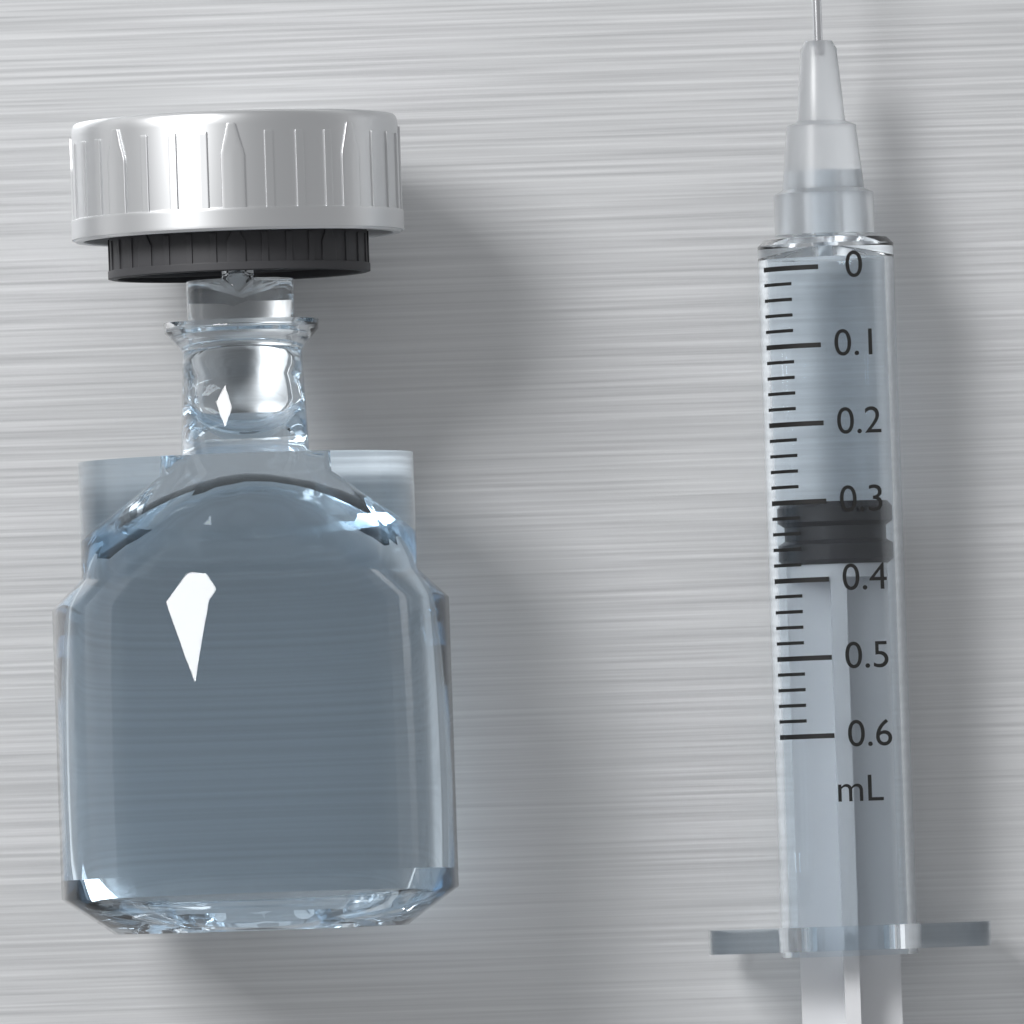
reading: 0.30 mL
